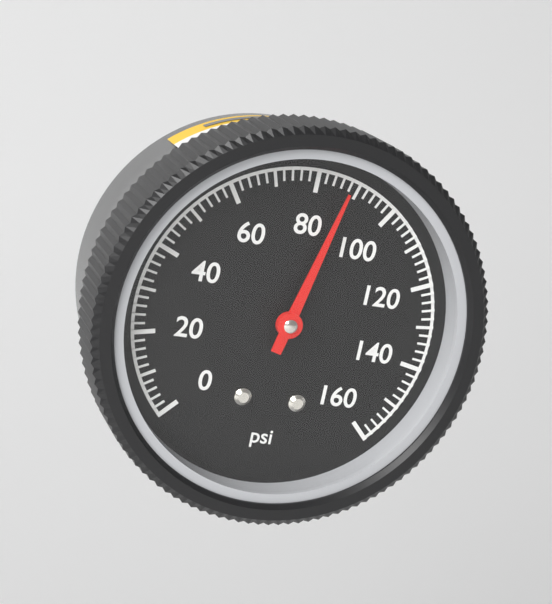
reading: 88 psi
